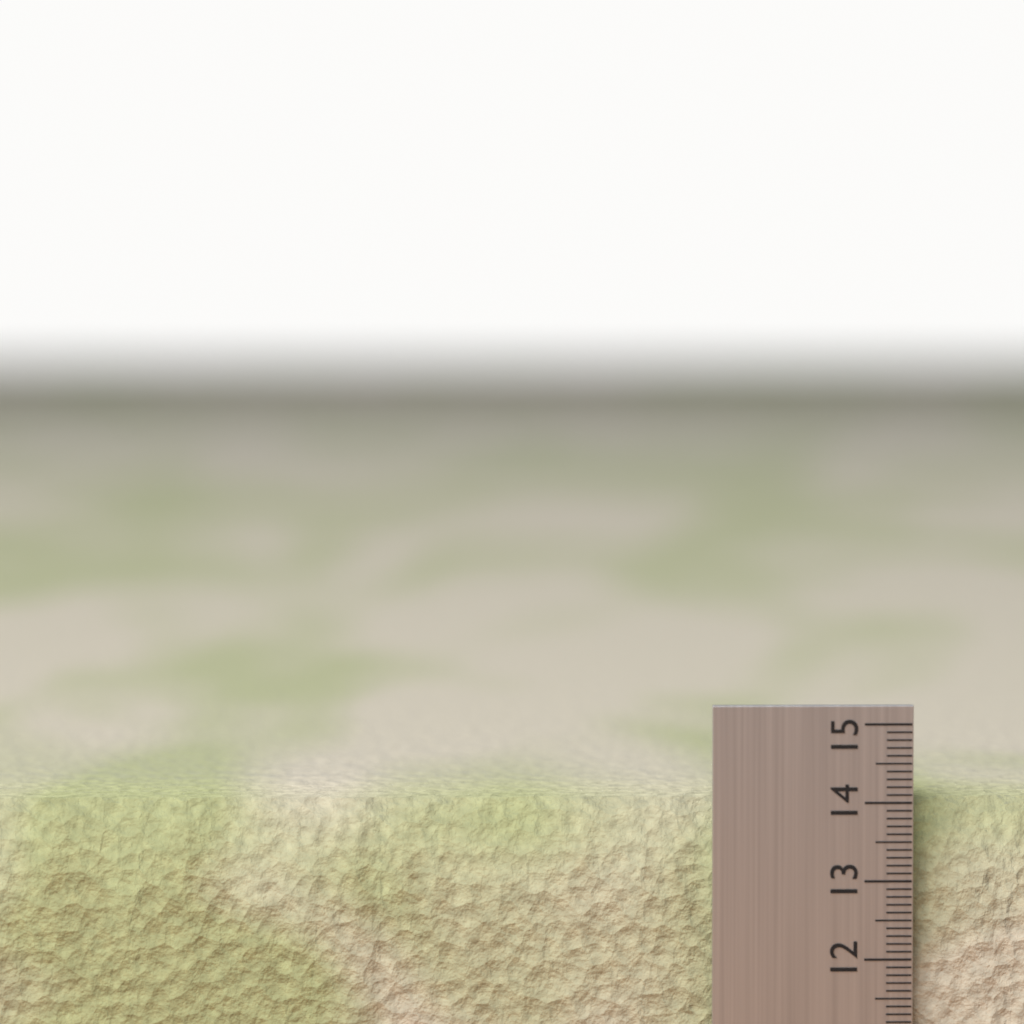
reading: 14.0 (no unit)
